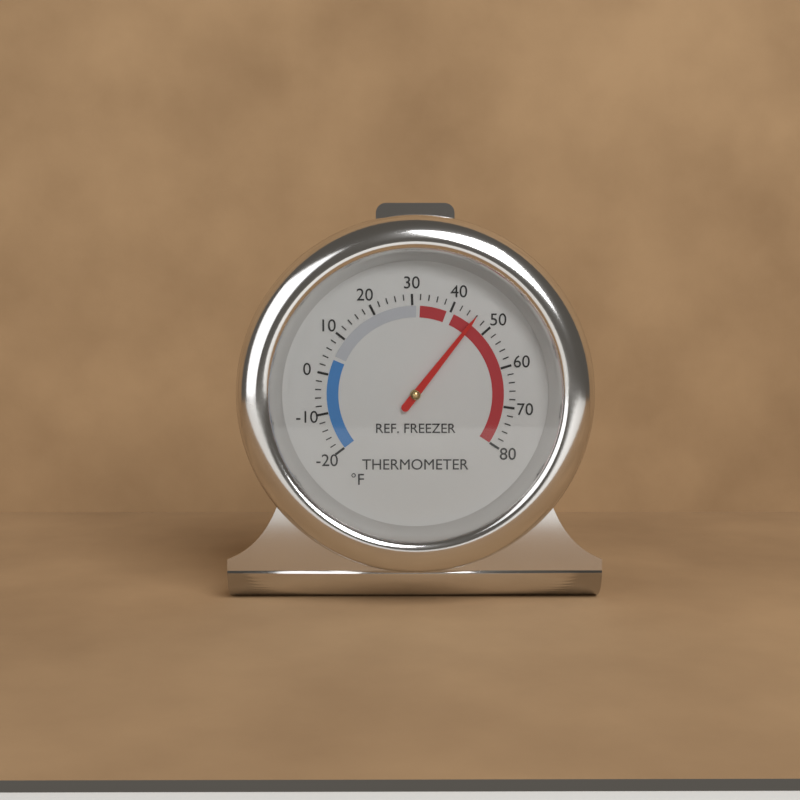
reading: 46 °F
